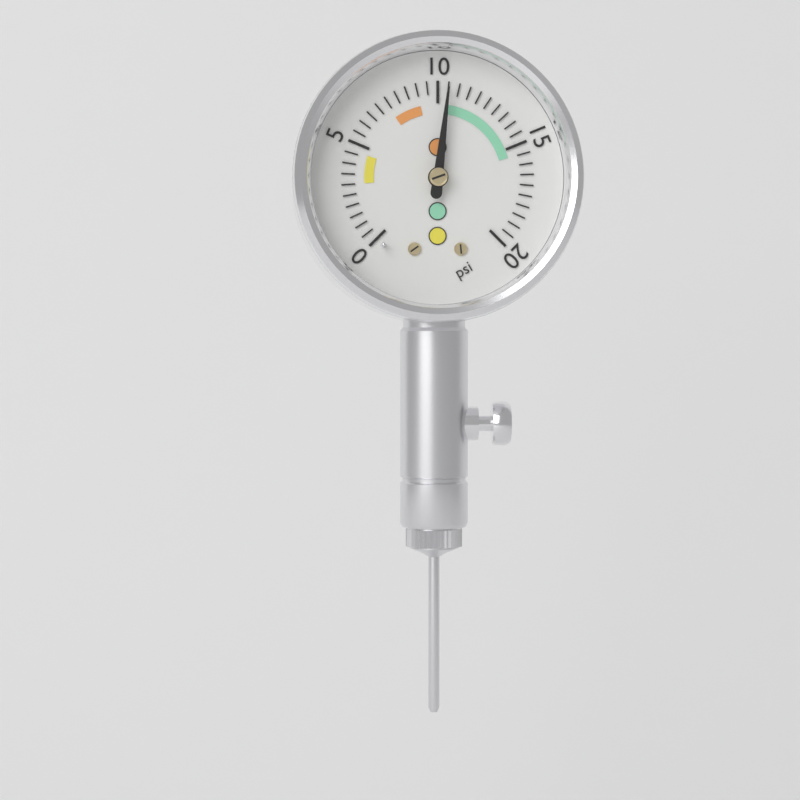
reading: 10.5 psi
